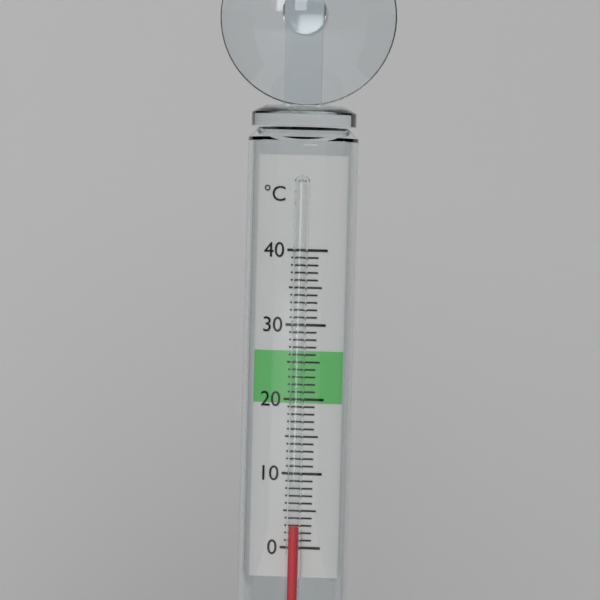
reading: 3 °C
